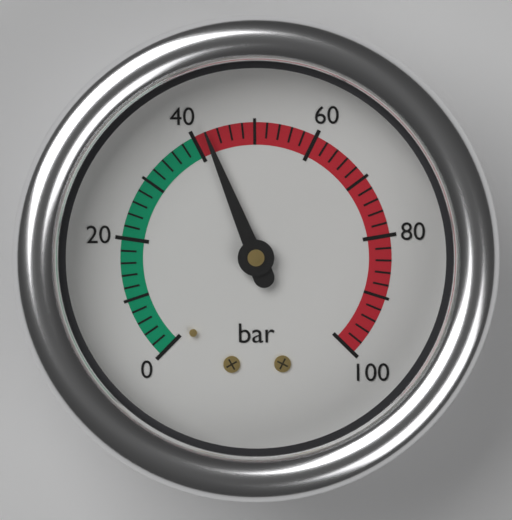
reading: 42 bar
